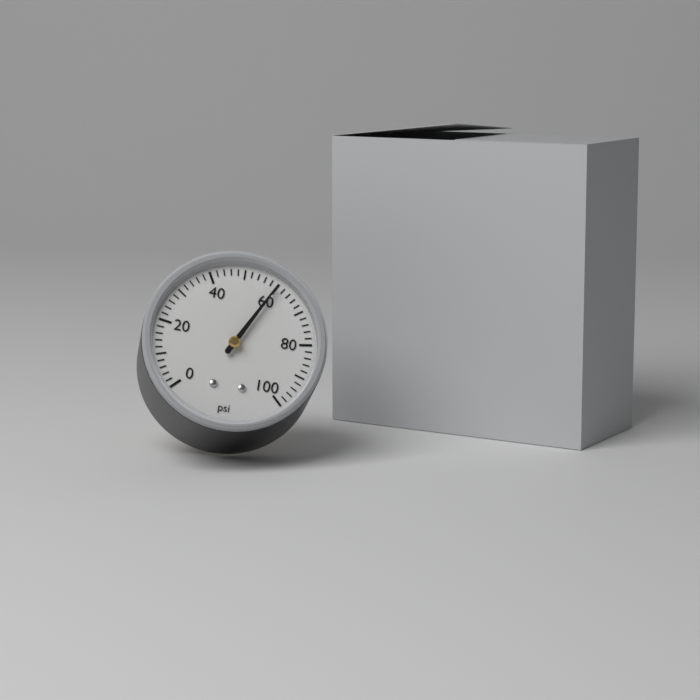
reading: 60 psi
